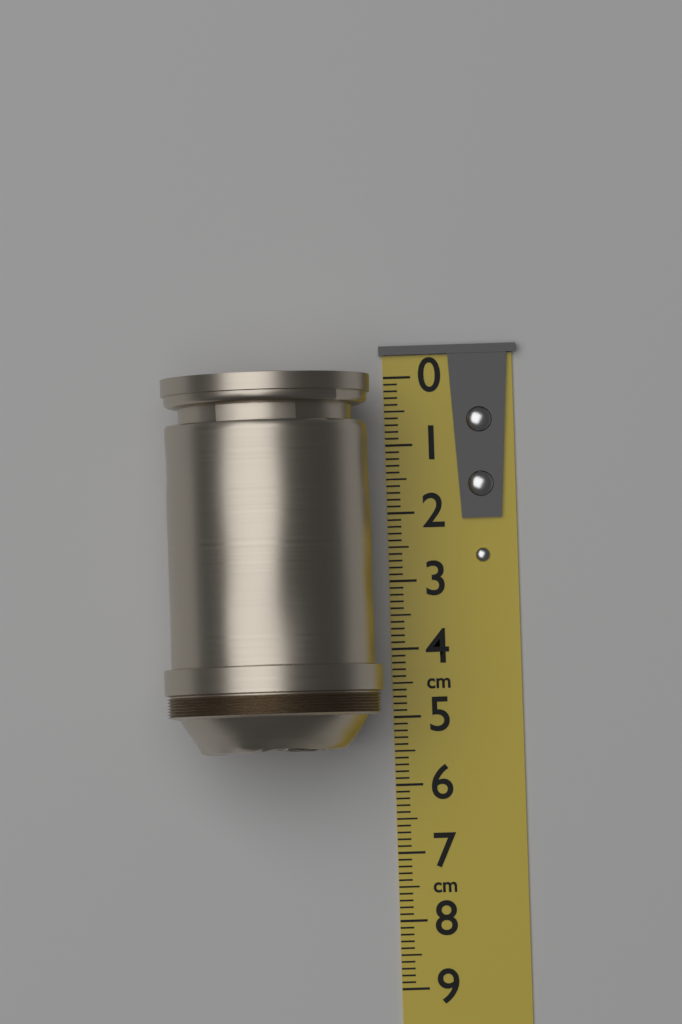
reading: 5.5 cm
